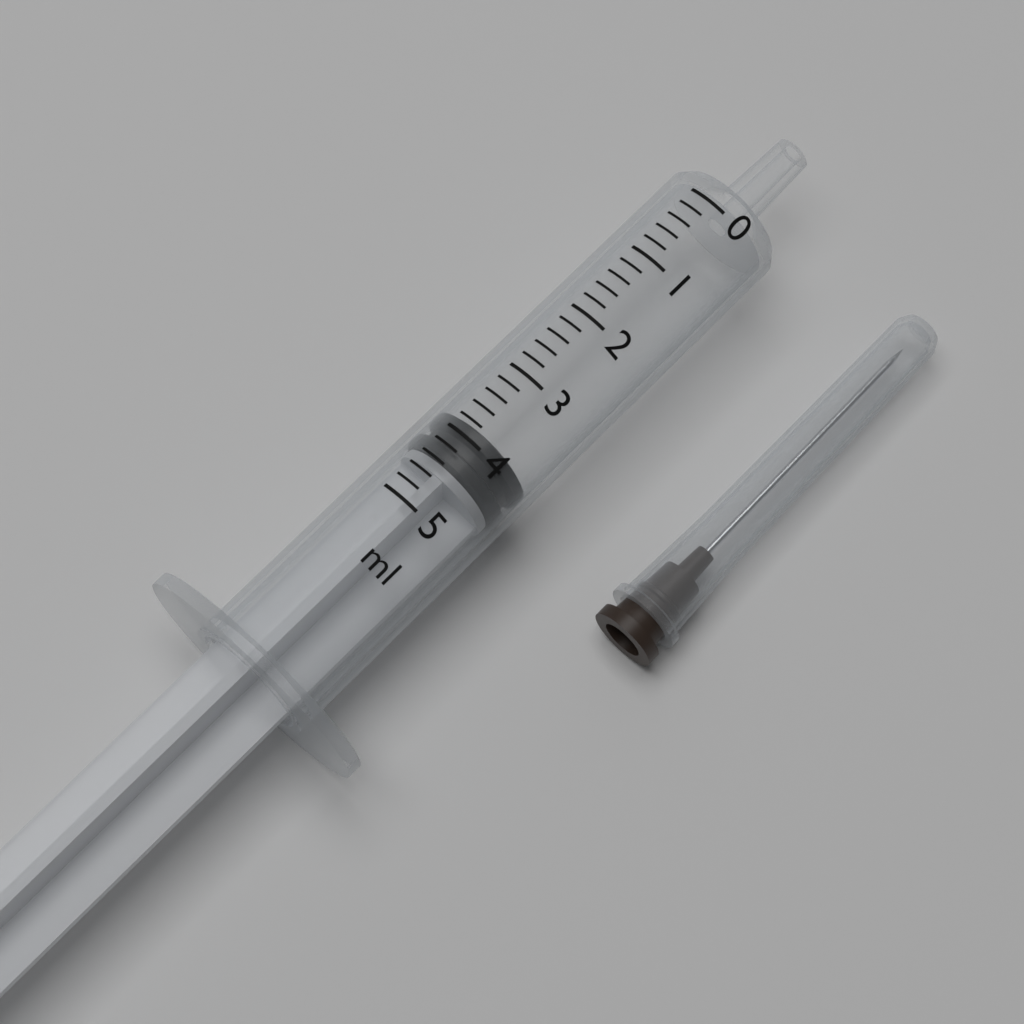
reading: 3.8 ml
